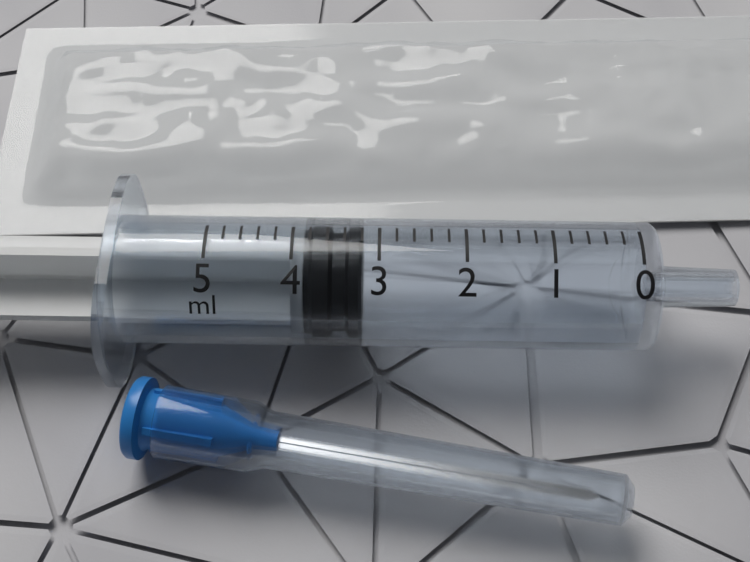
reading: 3.2 ml
